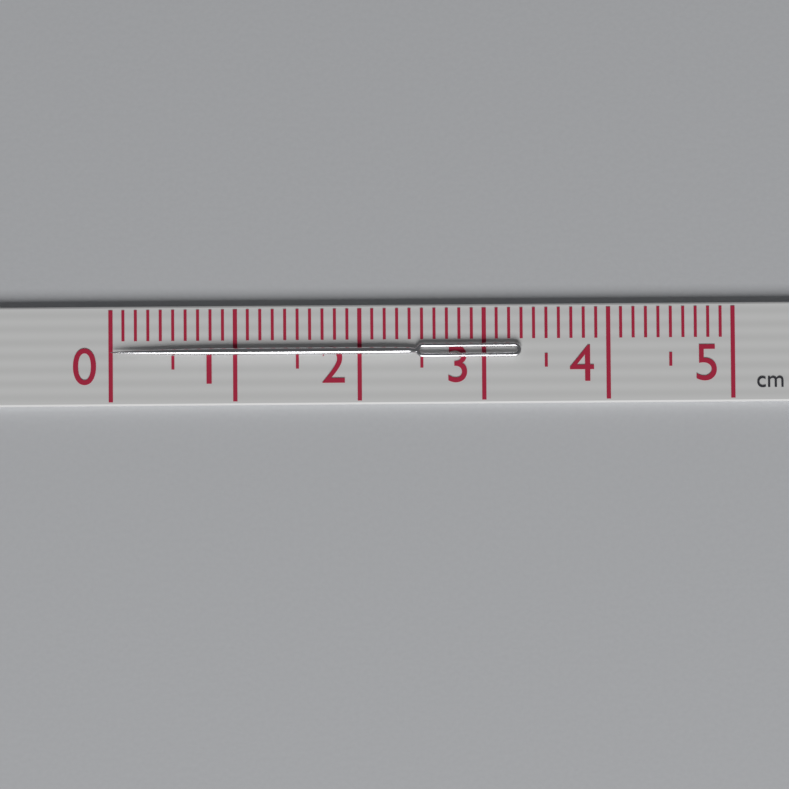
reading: 3.3 cm
